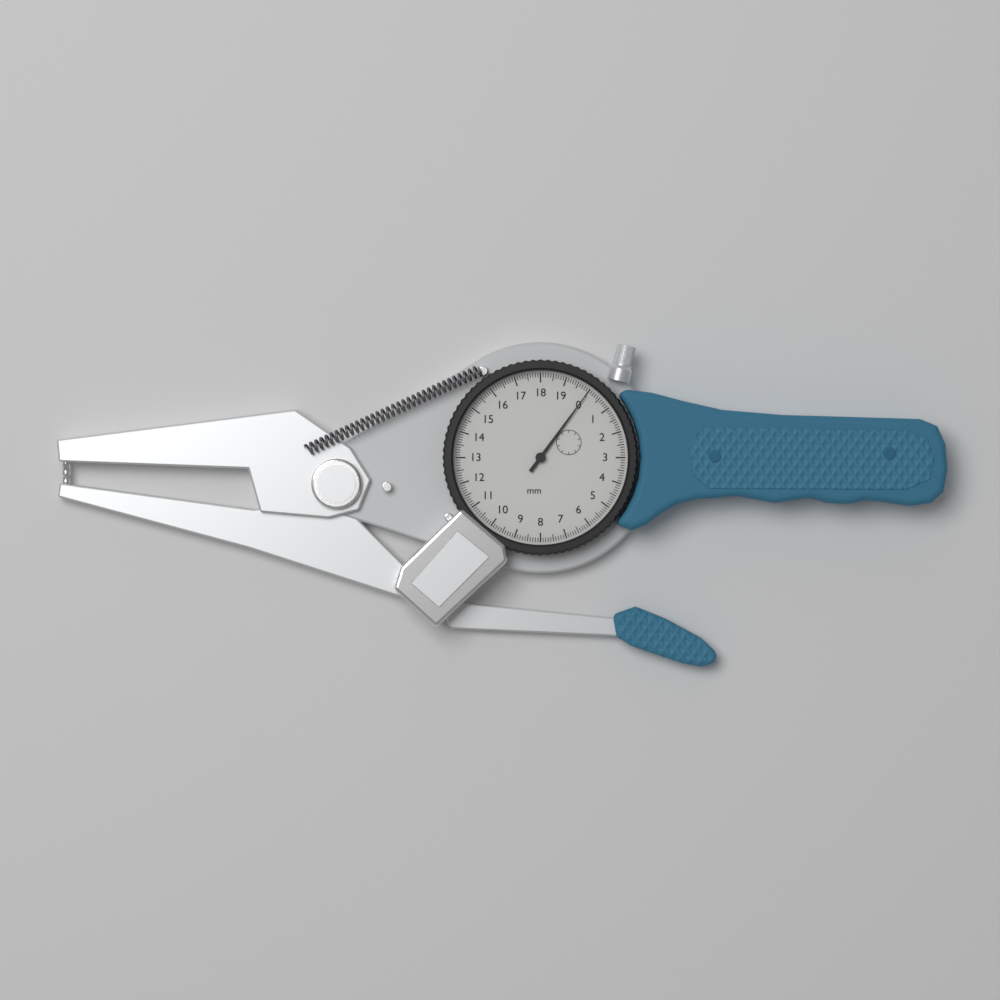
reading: 0.0 mm
